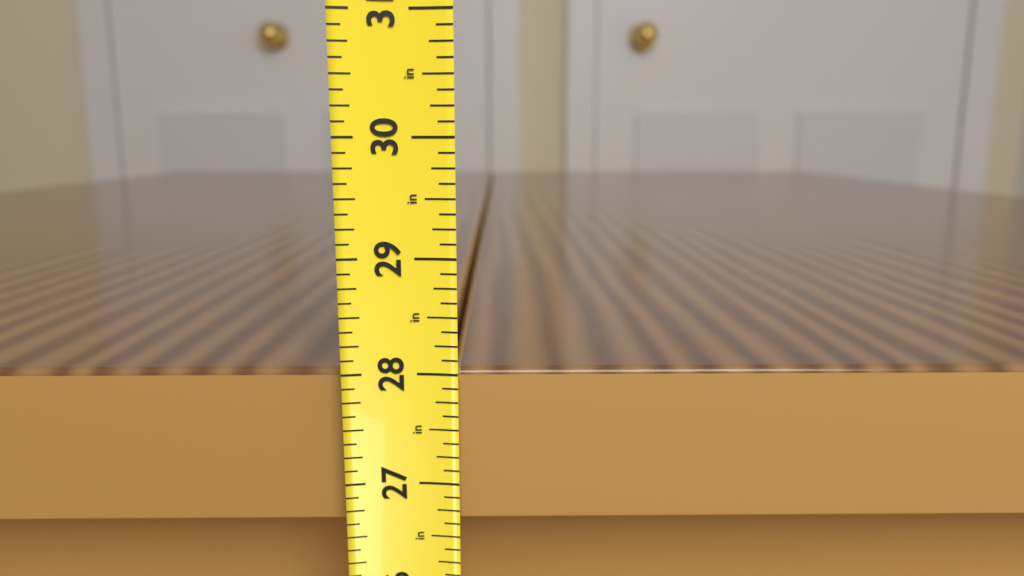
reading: 28.000 in
